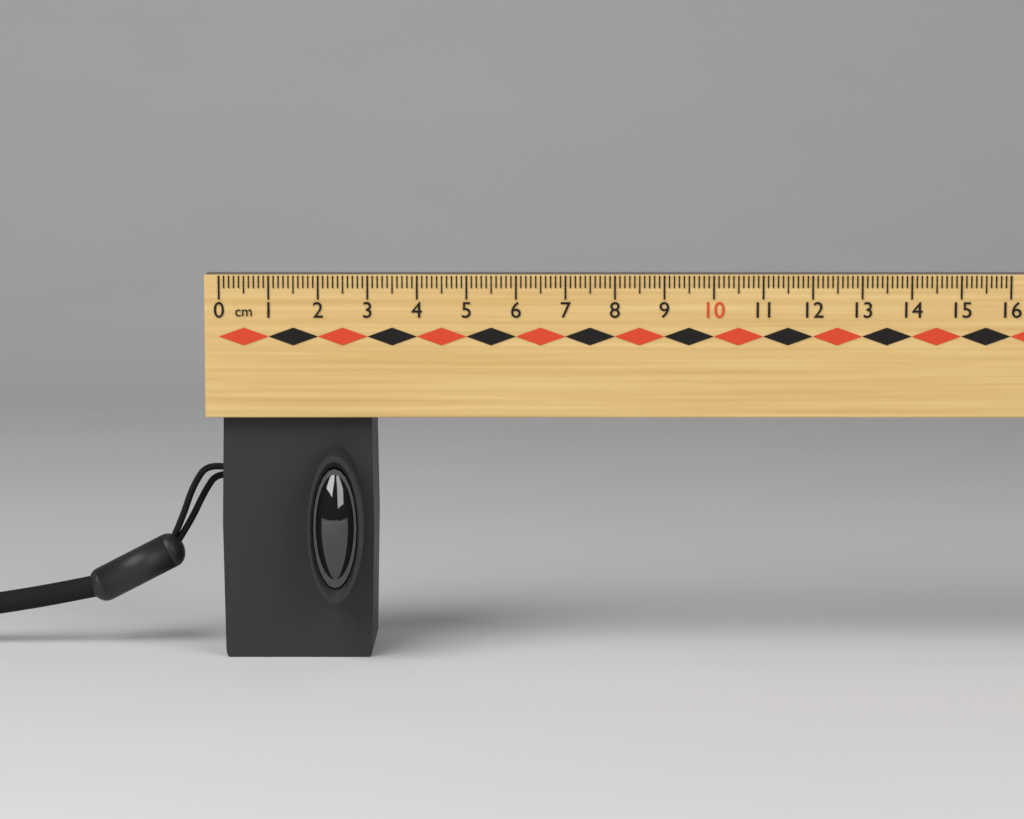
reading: 3.1 cm
